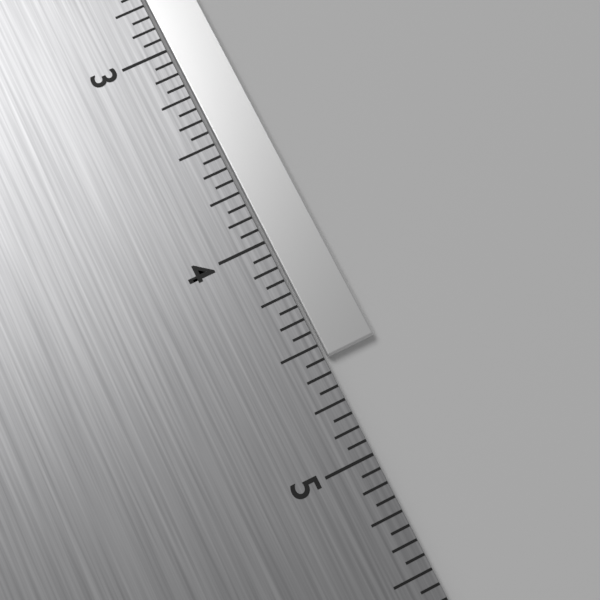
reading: 4.5625 in
